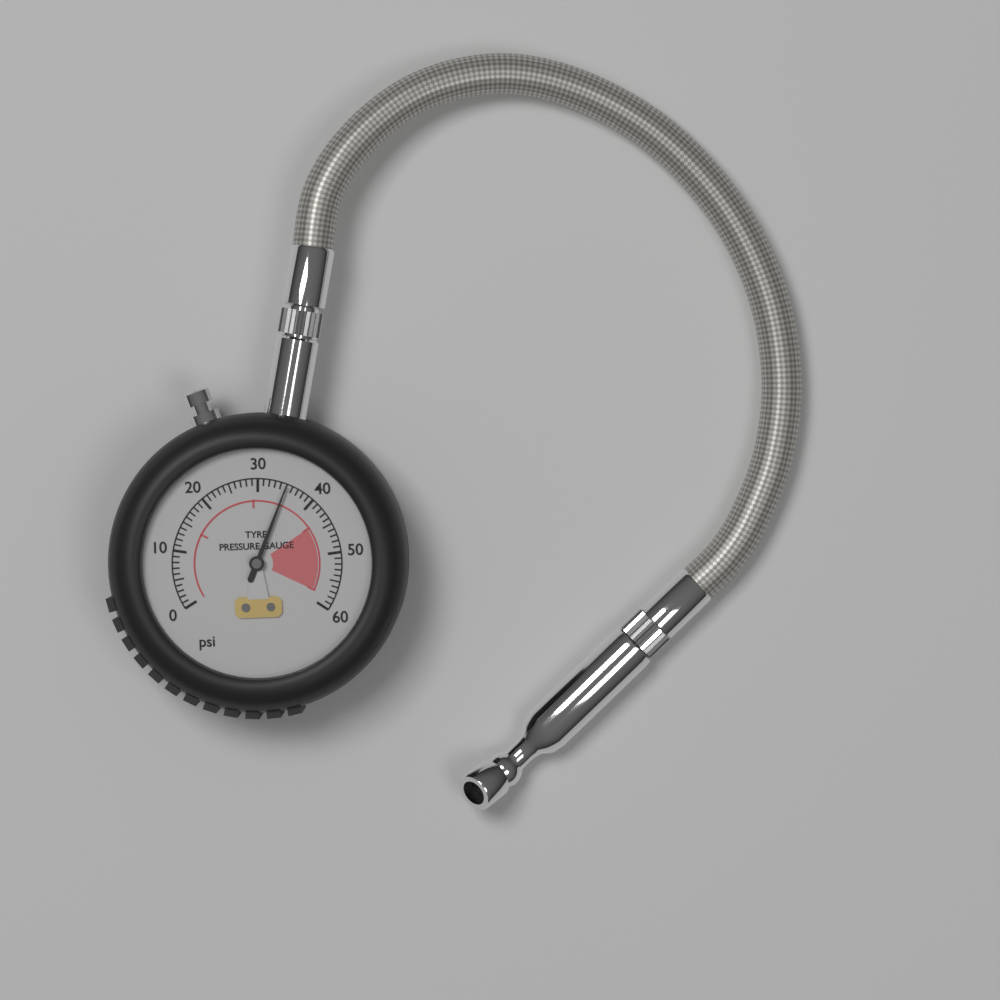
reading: 35 psi
